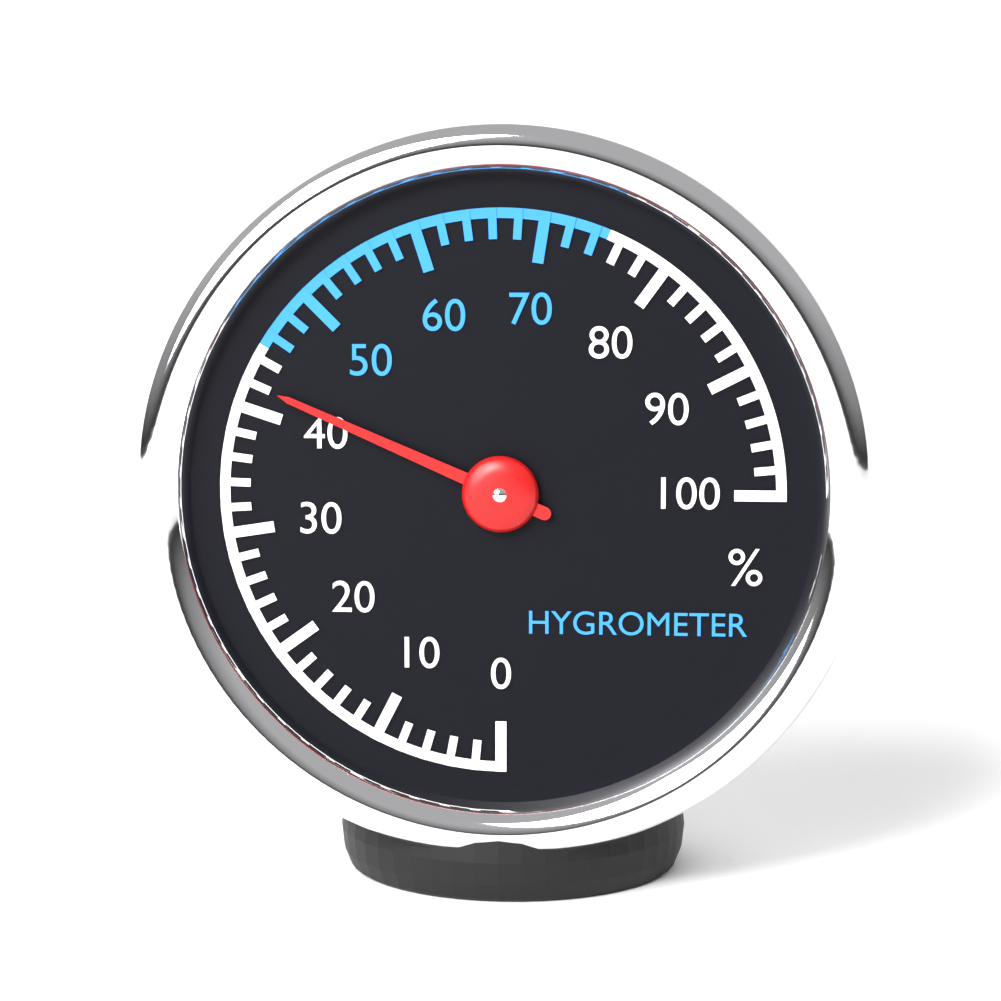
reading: 42 %
